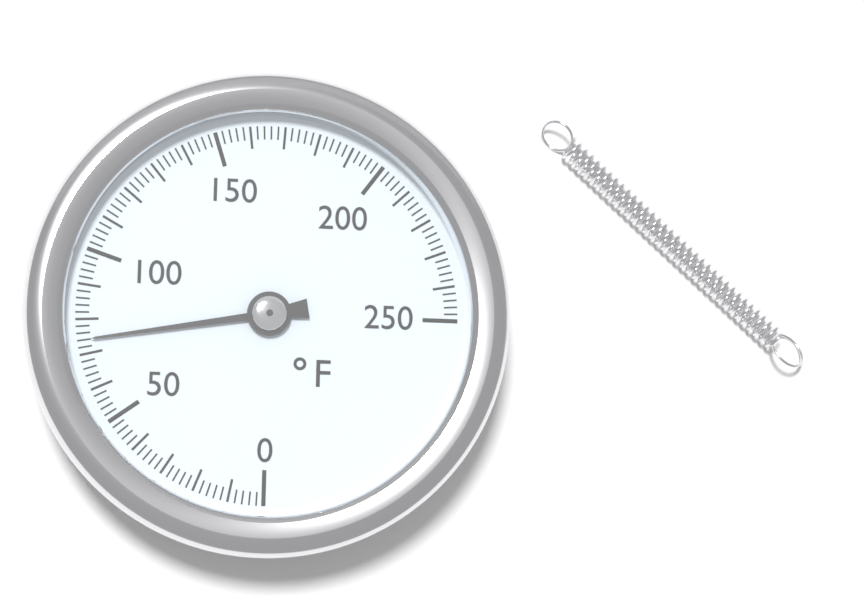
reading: 74 °F
